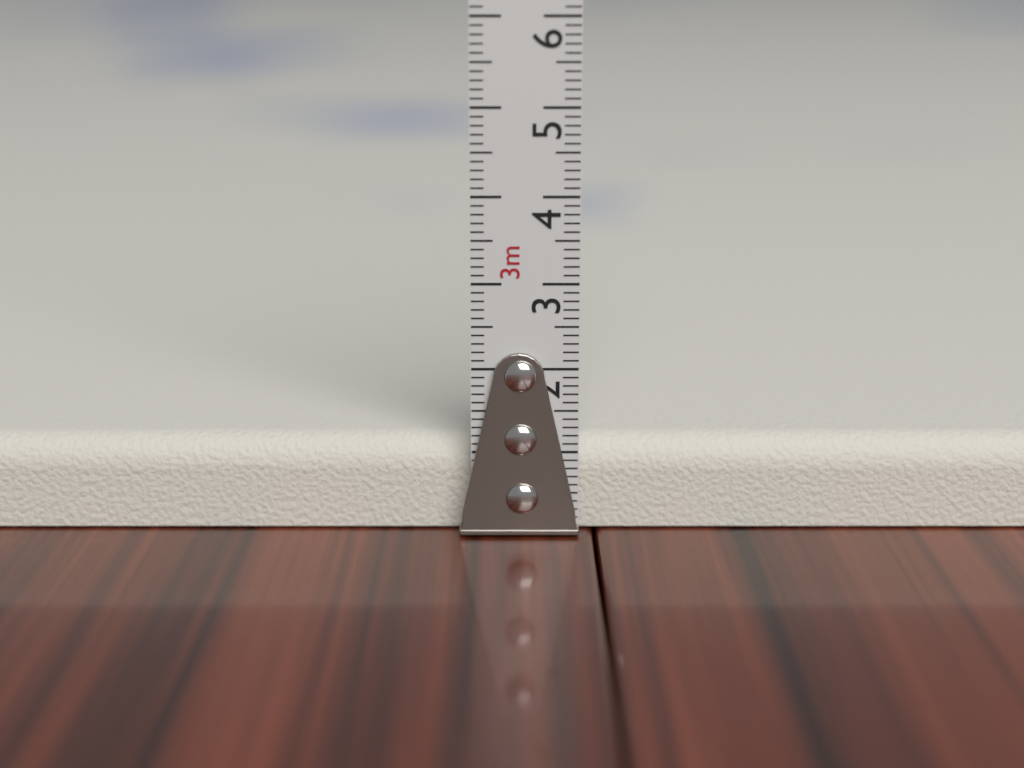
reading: 1.1 cm
